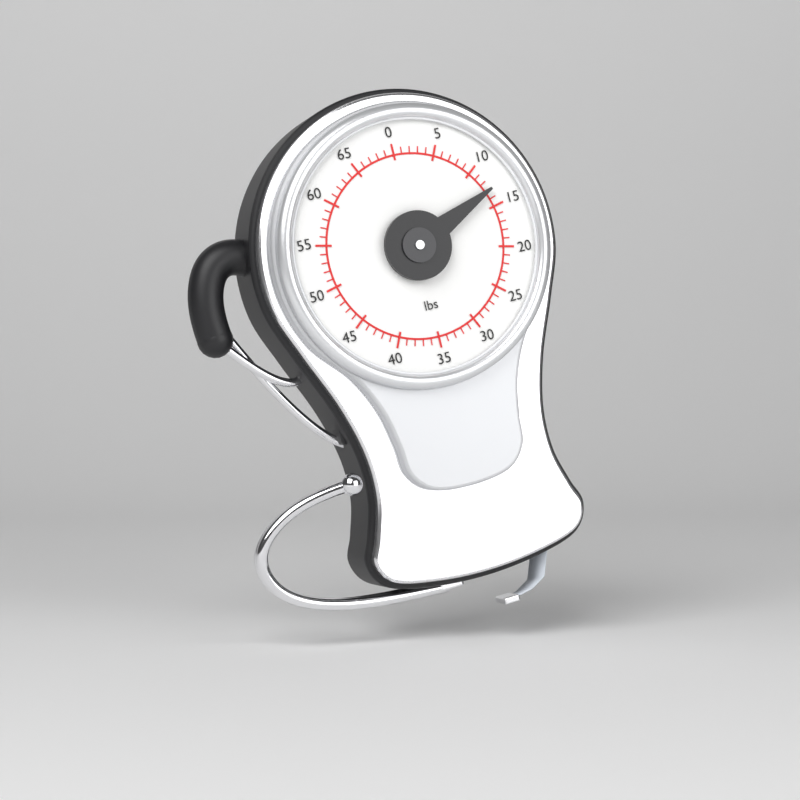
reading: 13 lbs
